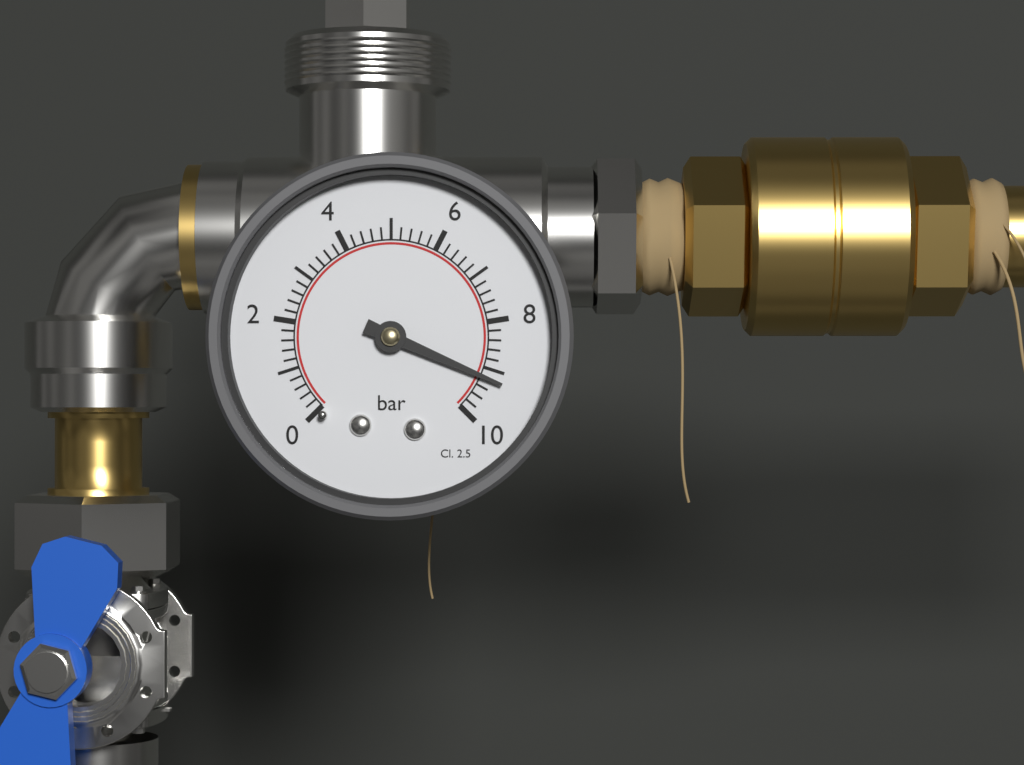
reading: 9.2 bar
